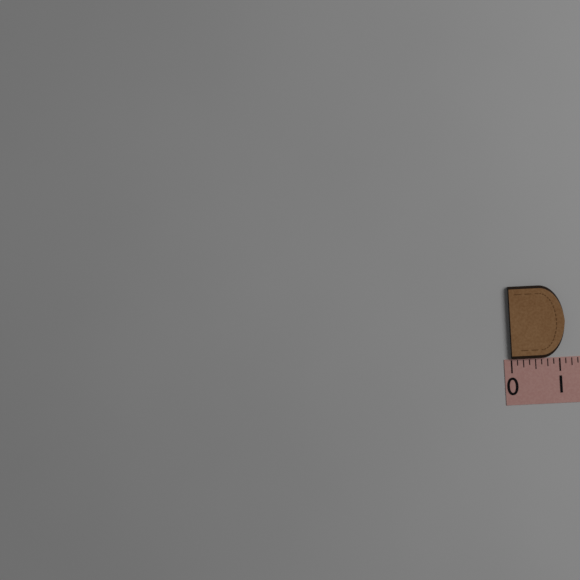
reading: 1.125 (no unit)
